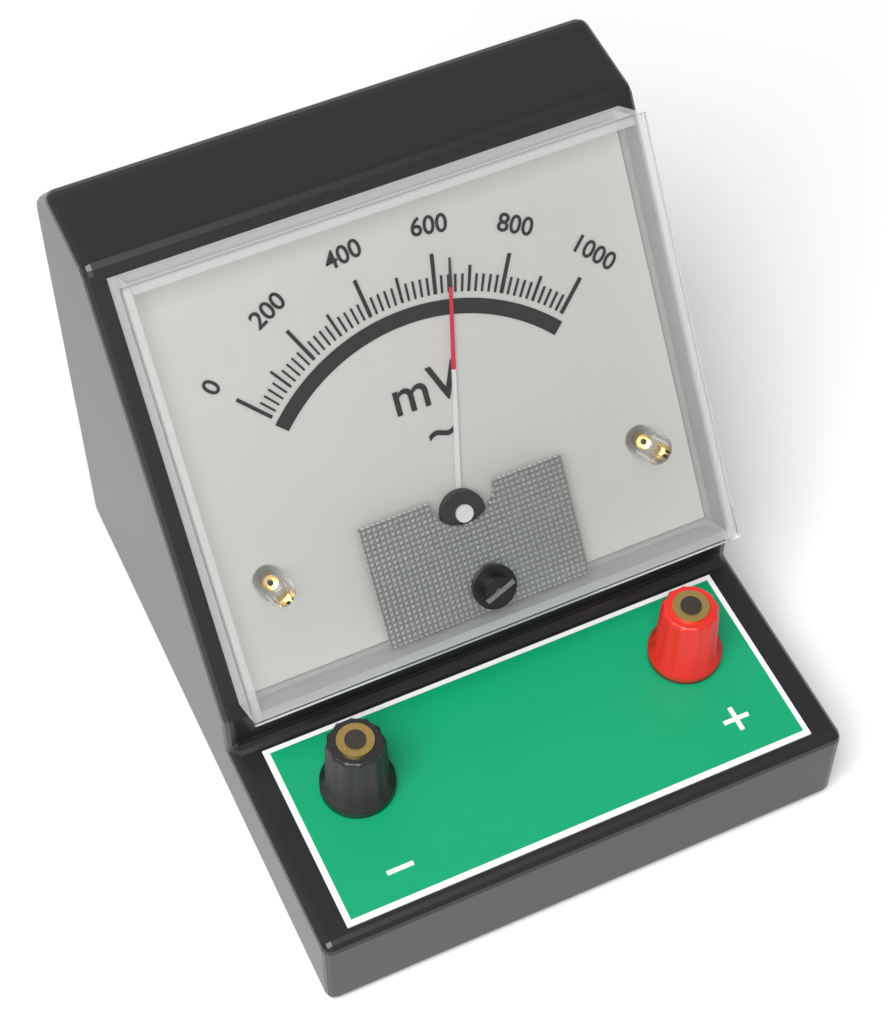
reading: 640 mV
